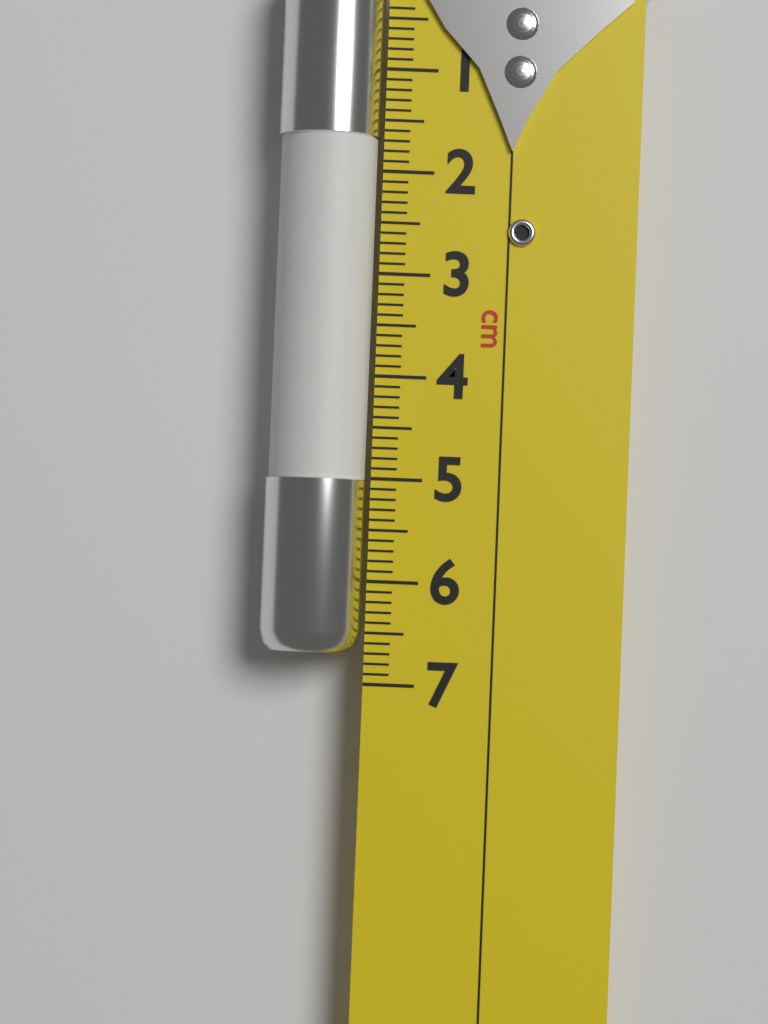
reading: 6.7 cm
